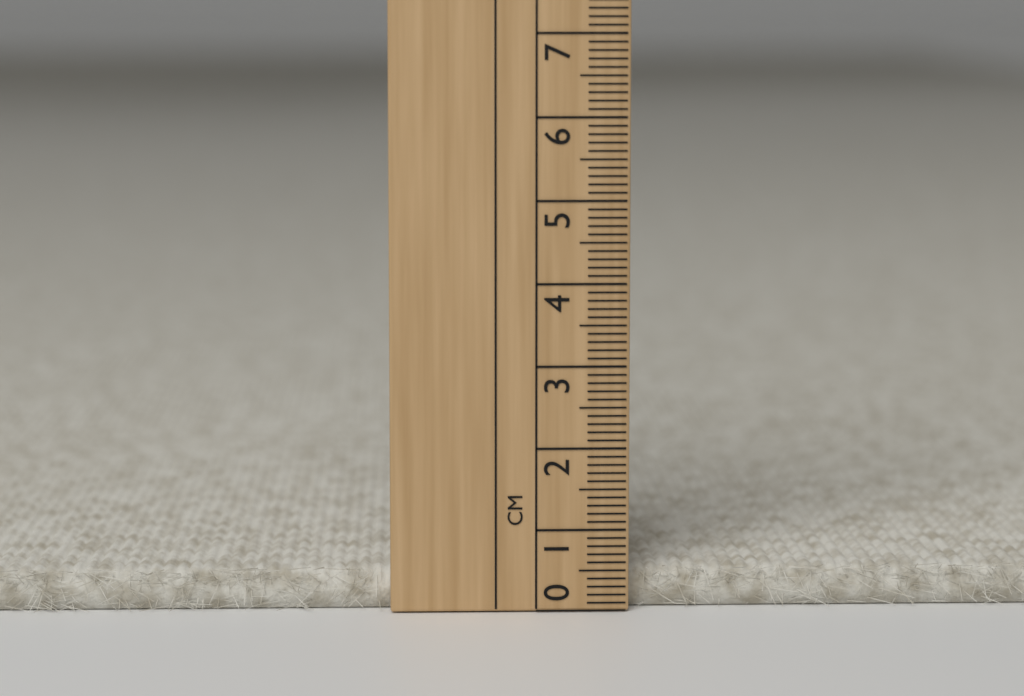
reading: 0.5 cm
